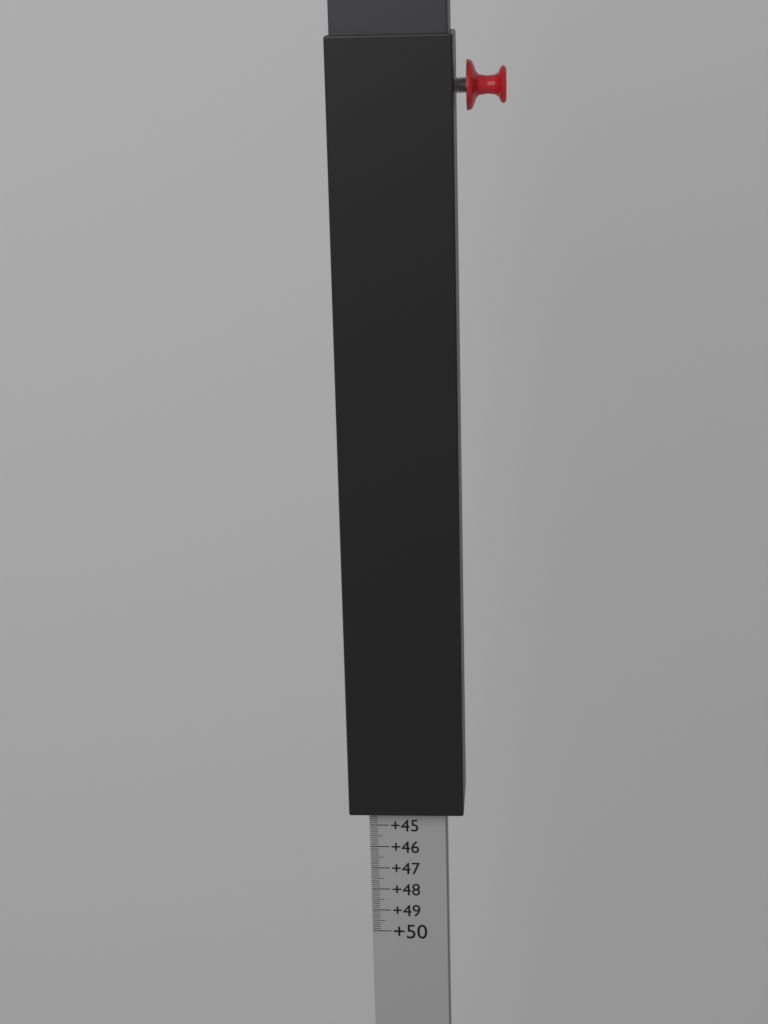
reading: 44.3 (no unit)
